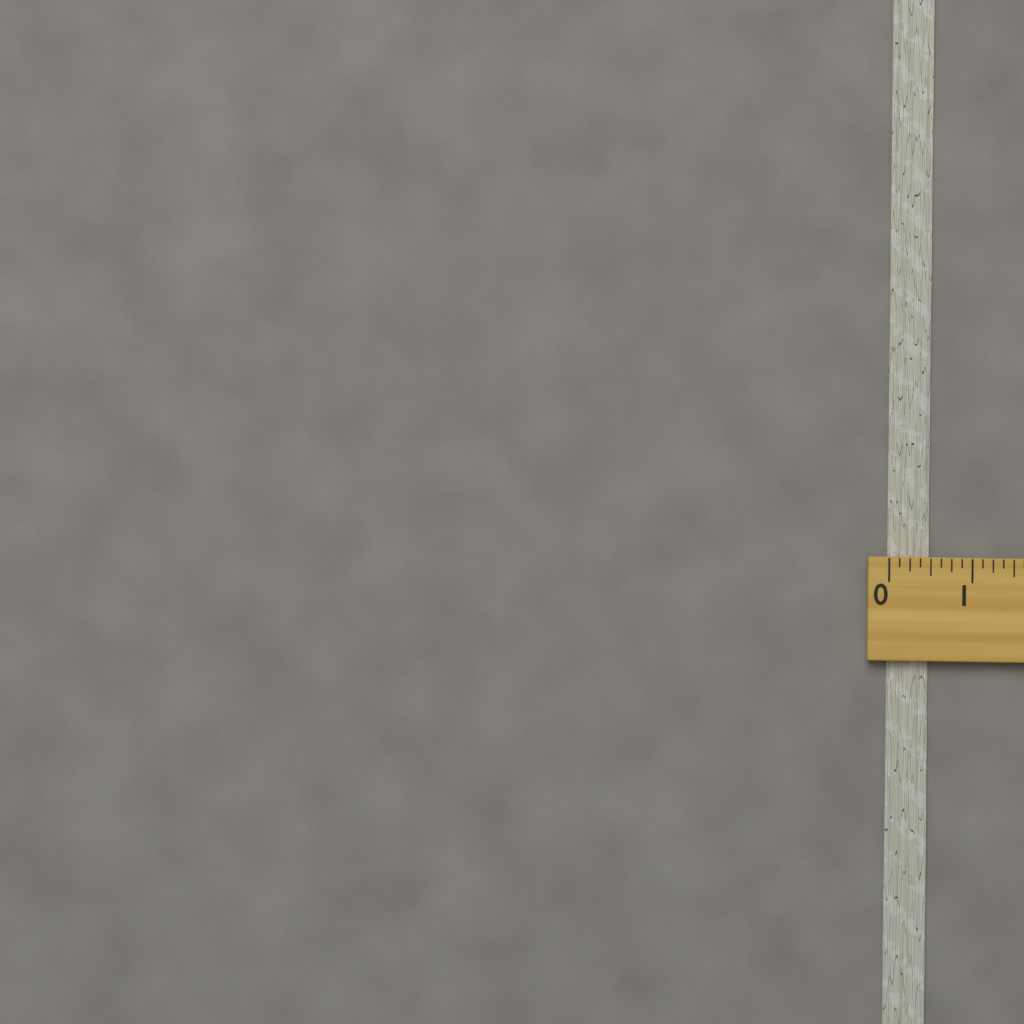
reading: 0.500 (no unit)
